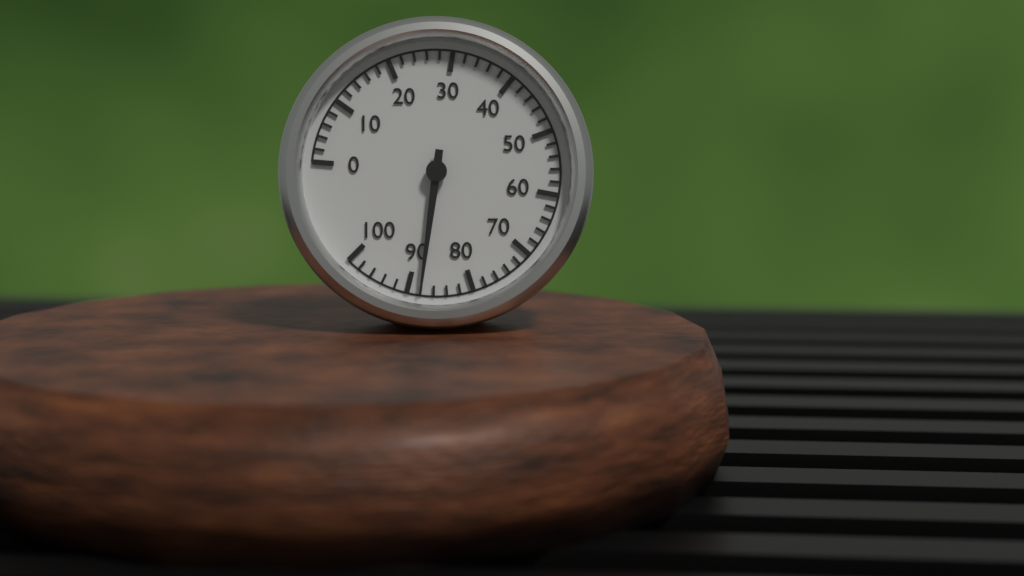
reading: 88 (no unit)
